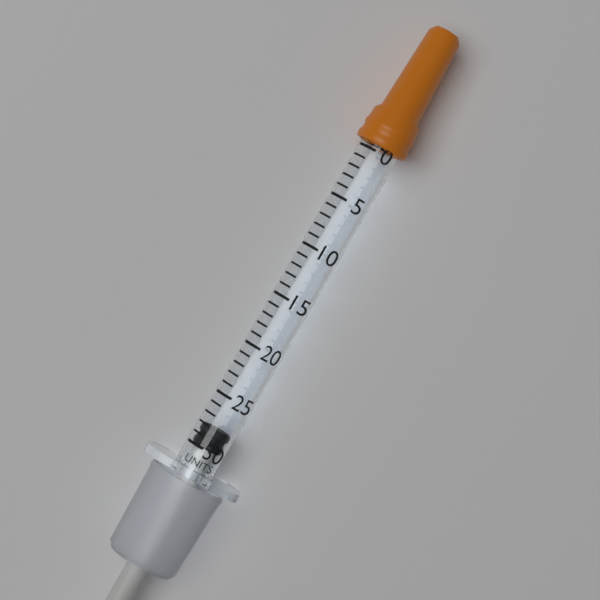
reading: 28 units
